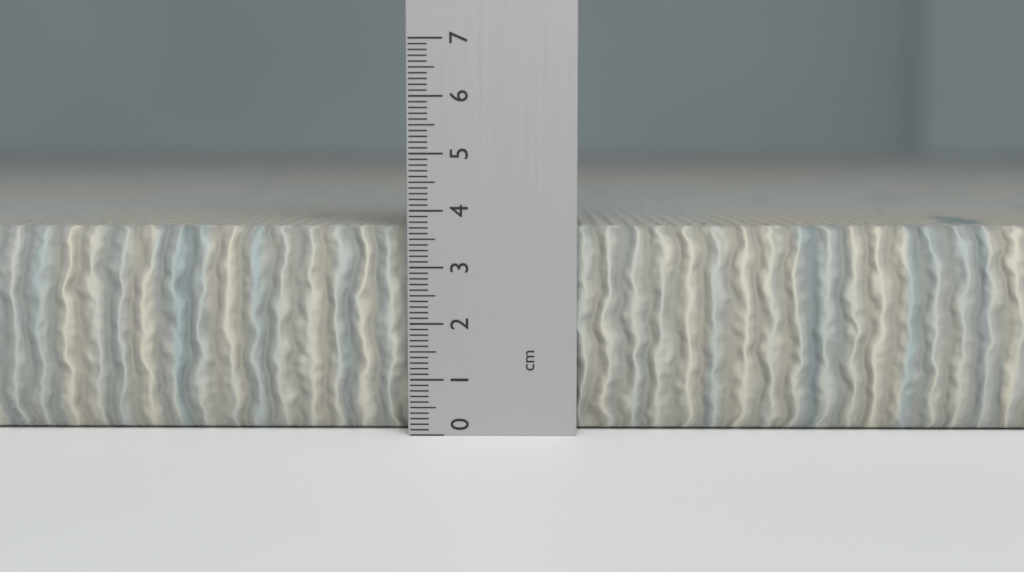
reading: 3.7 cm
